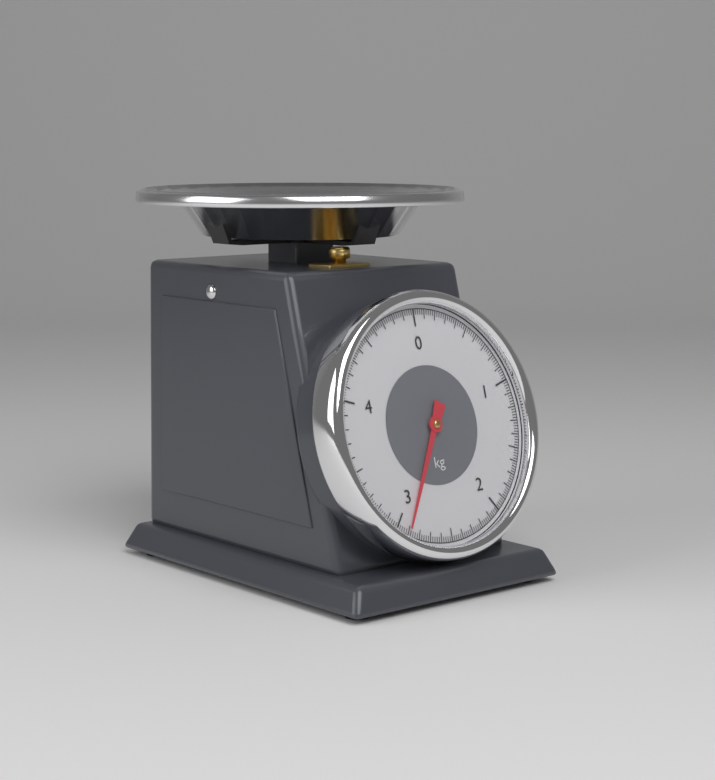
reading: 2.90 kg
